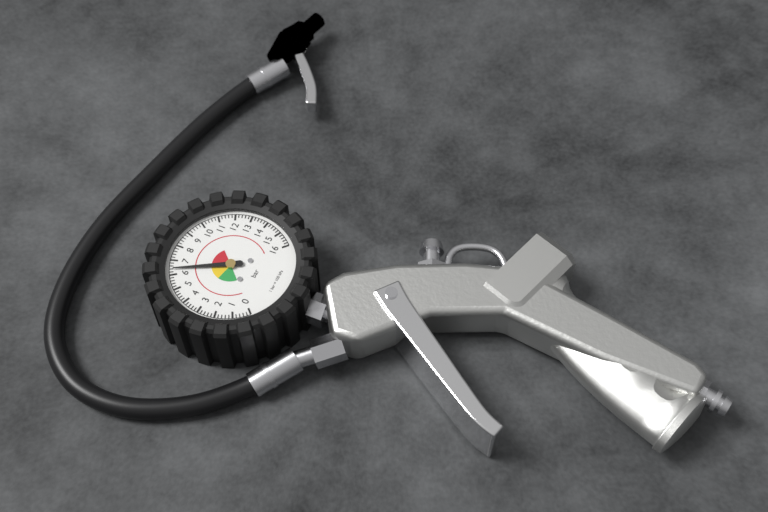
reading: 6.4 bar
